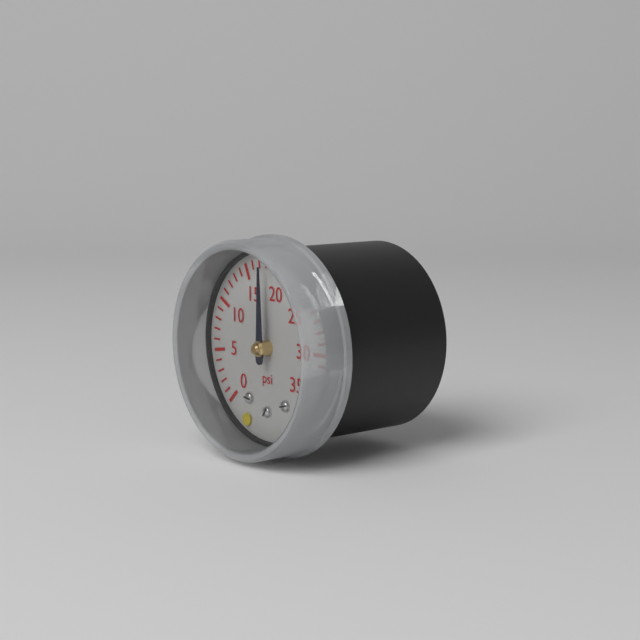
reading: 18 psi
